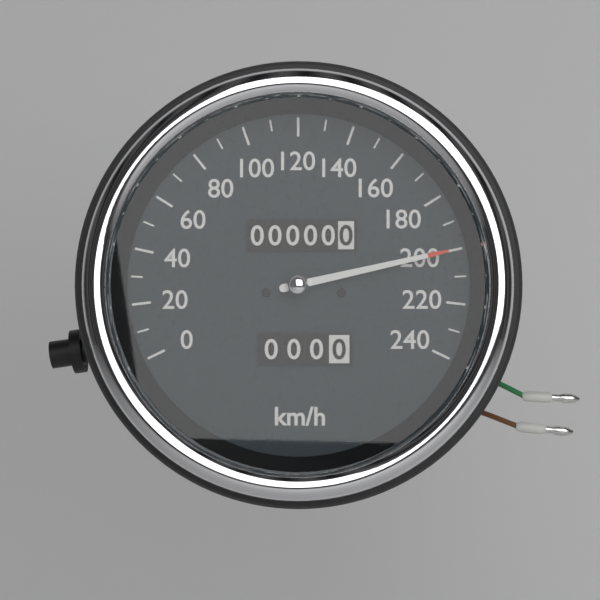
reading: 200 km/h
